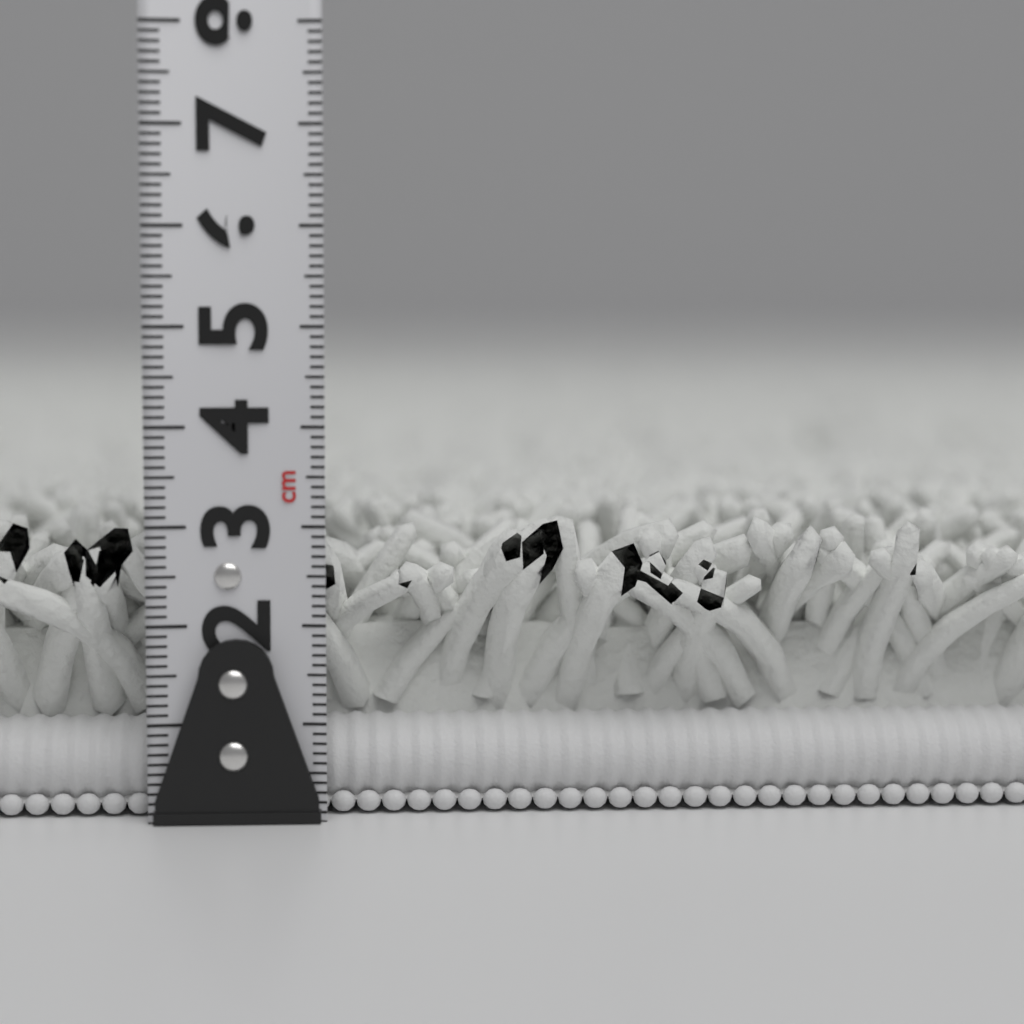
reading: 3.1 cm
